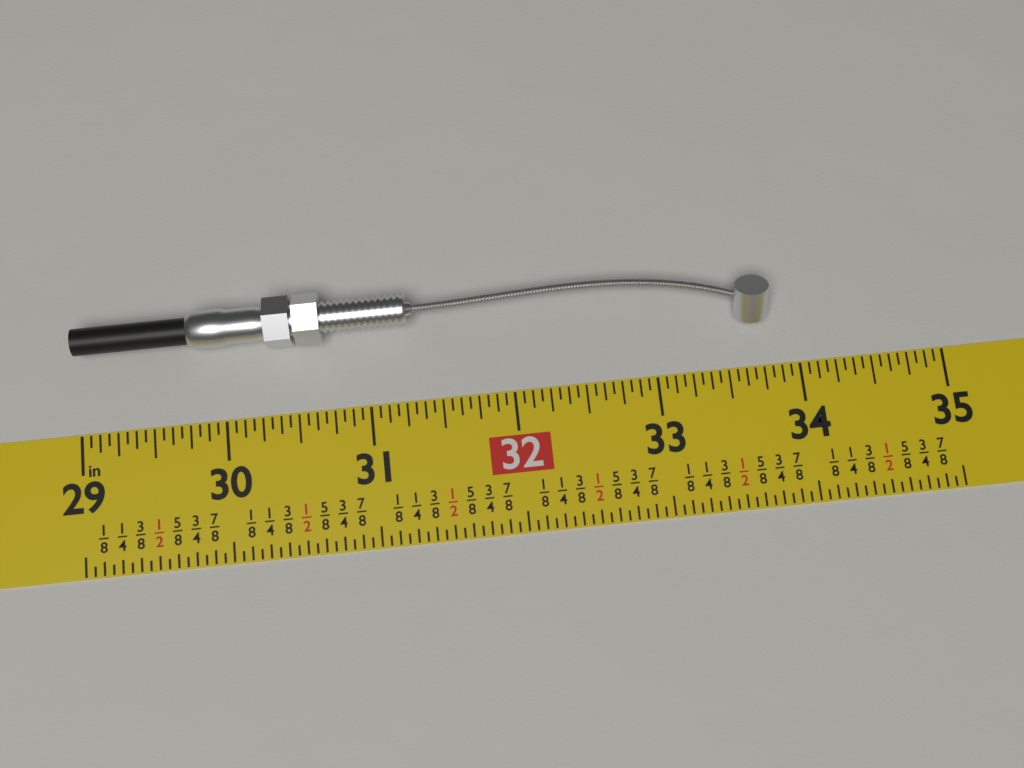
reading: 33.8125 in
